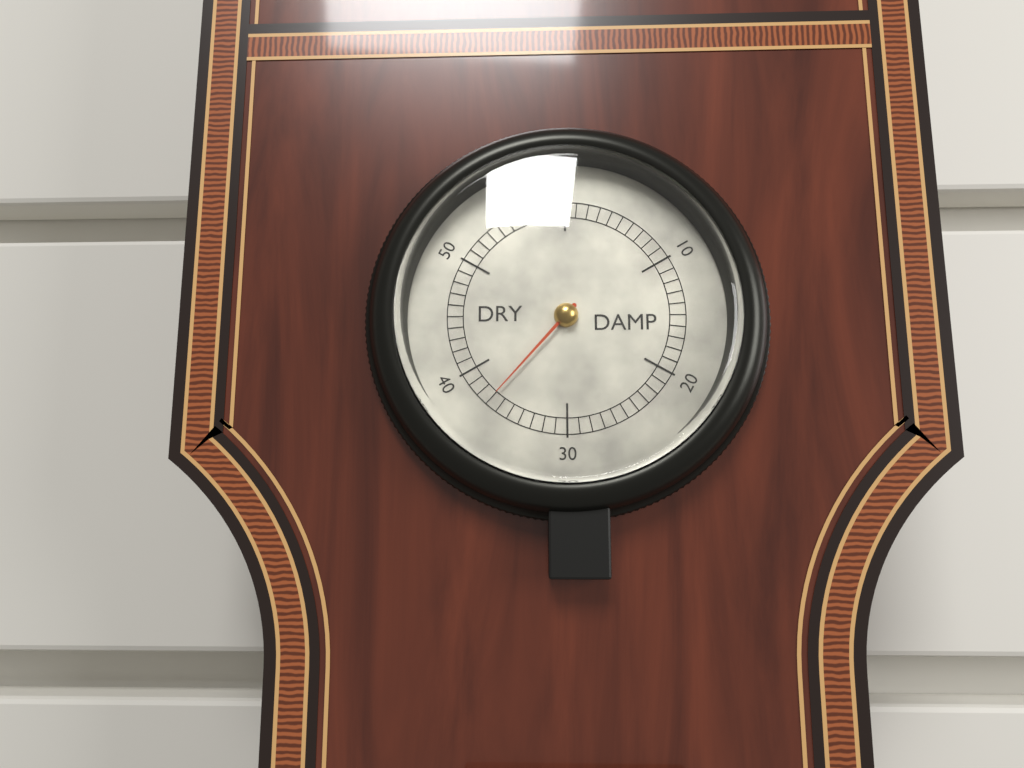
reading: 37 (no unit)
